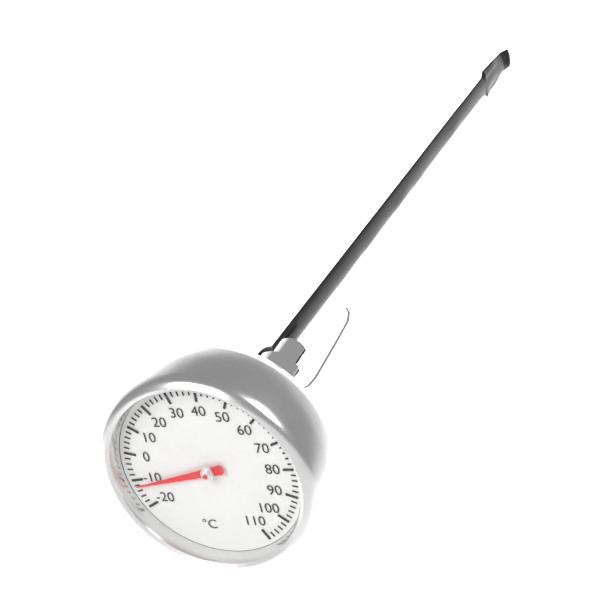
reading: -12 °C
